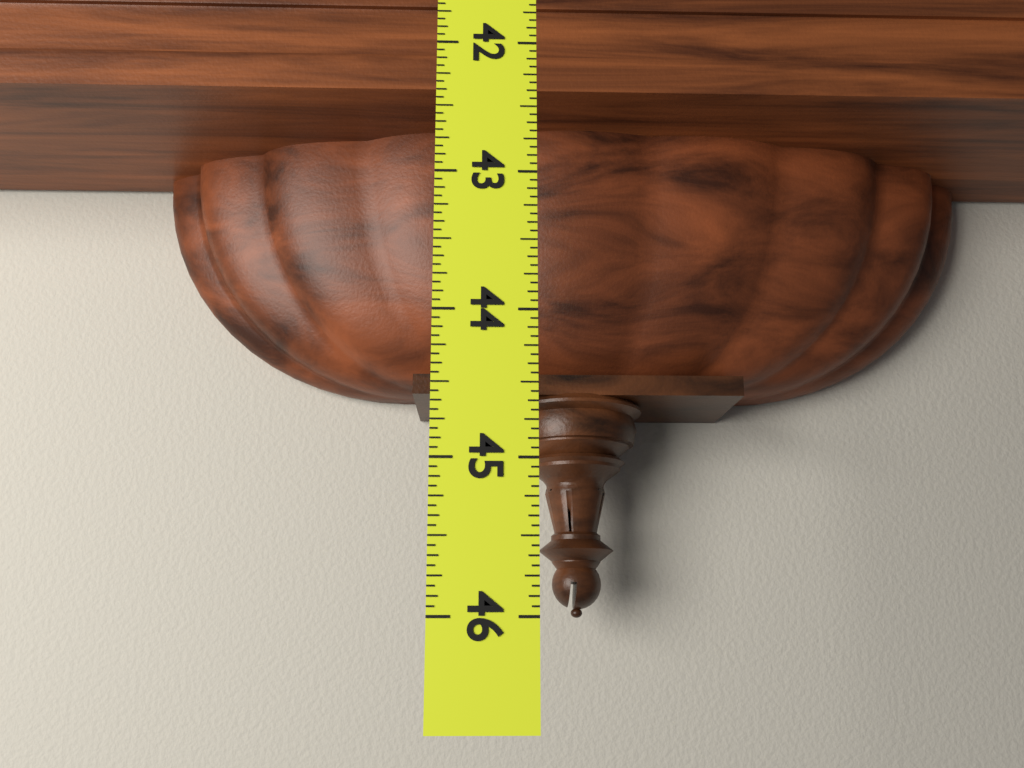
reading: 45.8750 (no unit)
